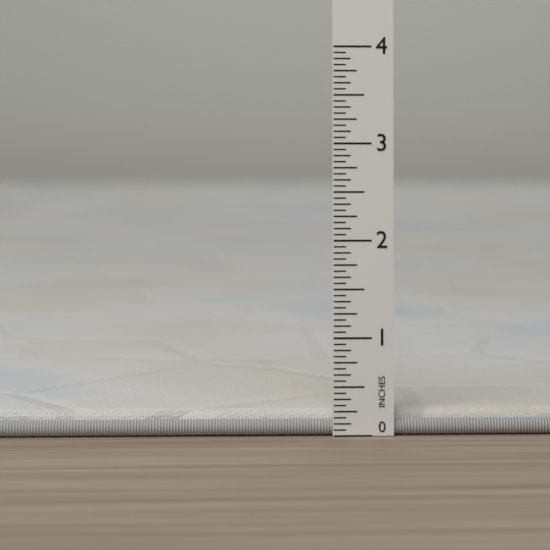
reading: 0.2500 in
